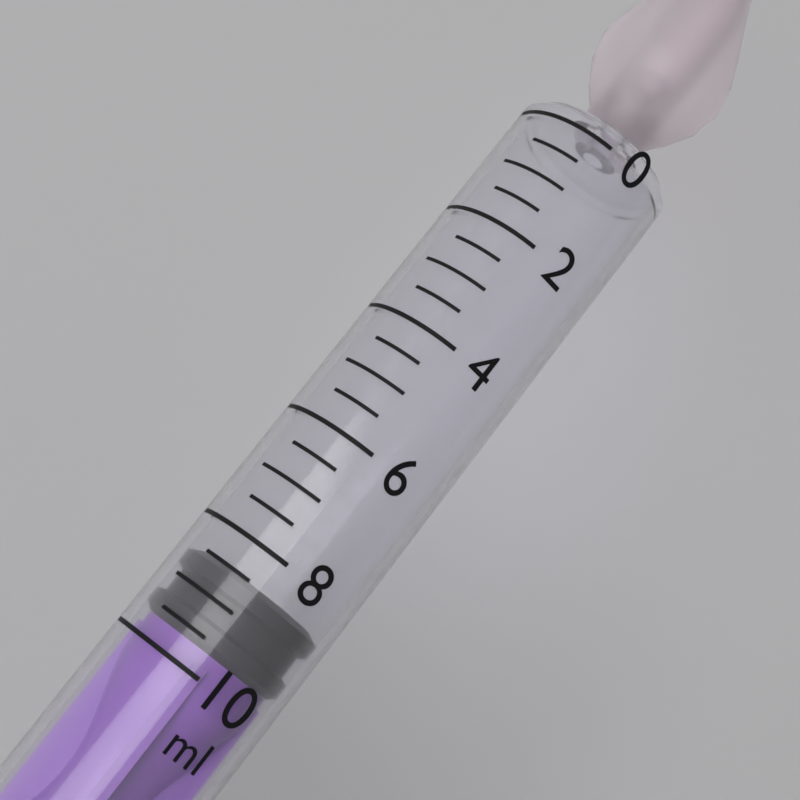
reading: 8.5 ml
